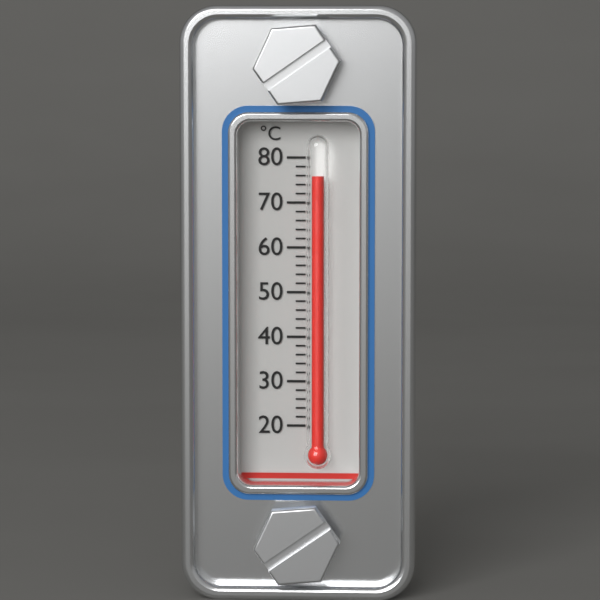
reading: 76 °C
